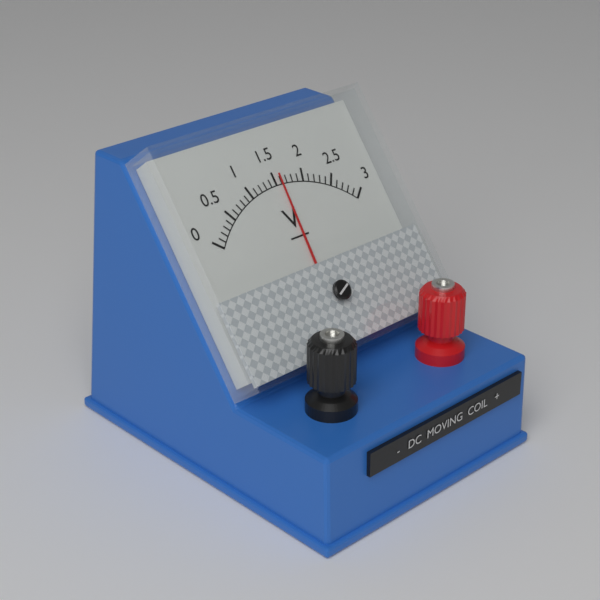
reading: 1.6 V
